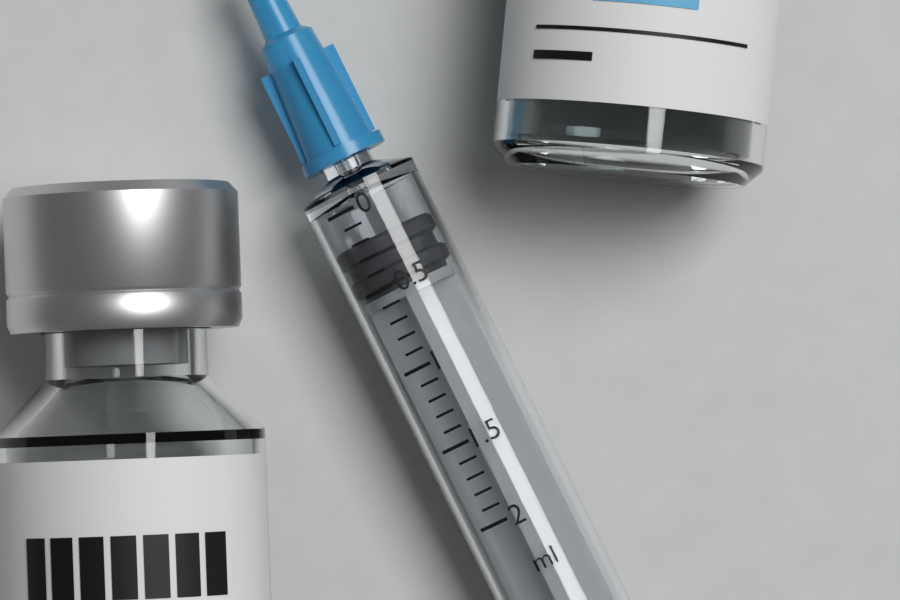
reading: 0.2 ml
